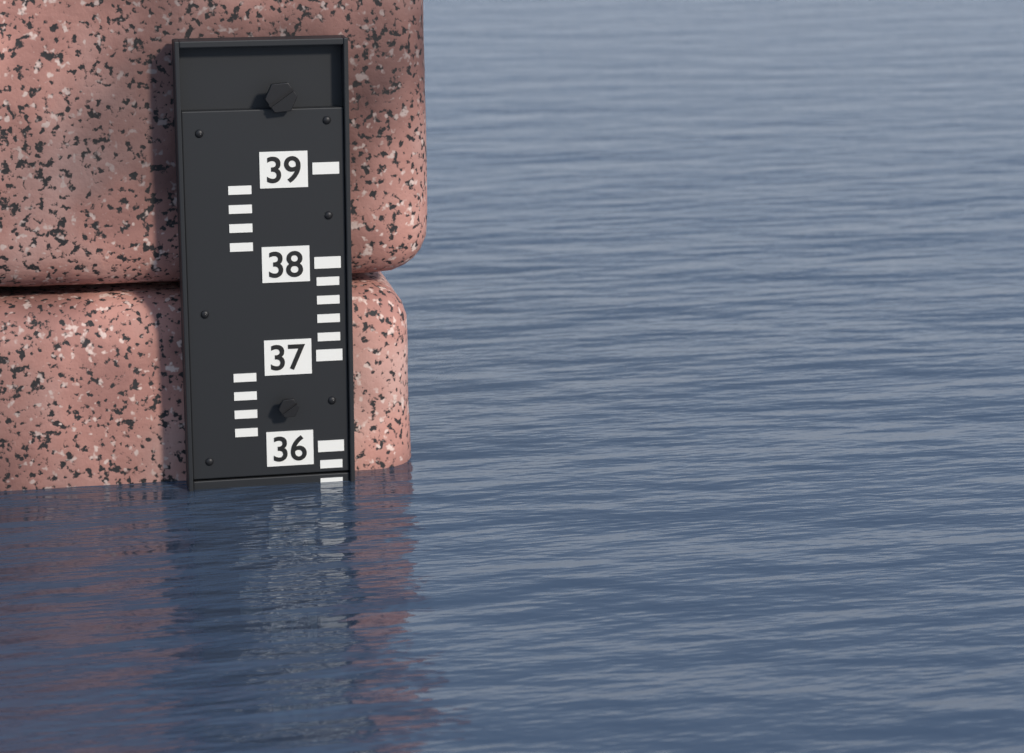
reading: 35.6 (no unit)
